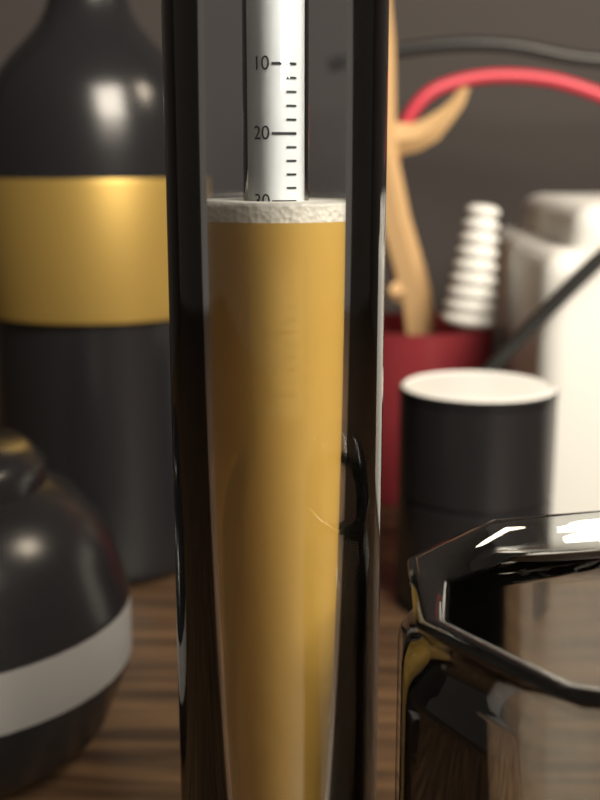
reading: 30 (no unit)
